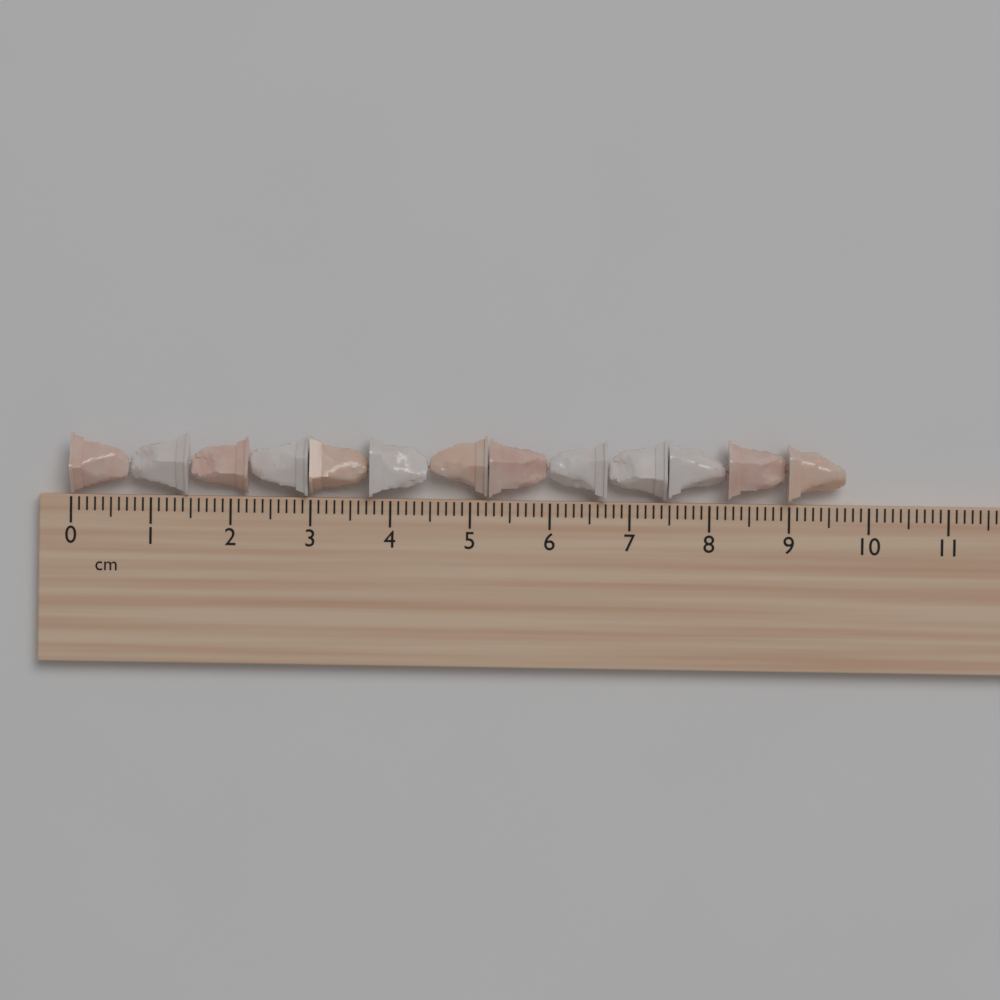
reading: 9.7 cm
